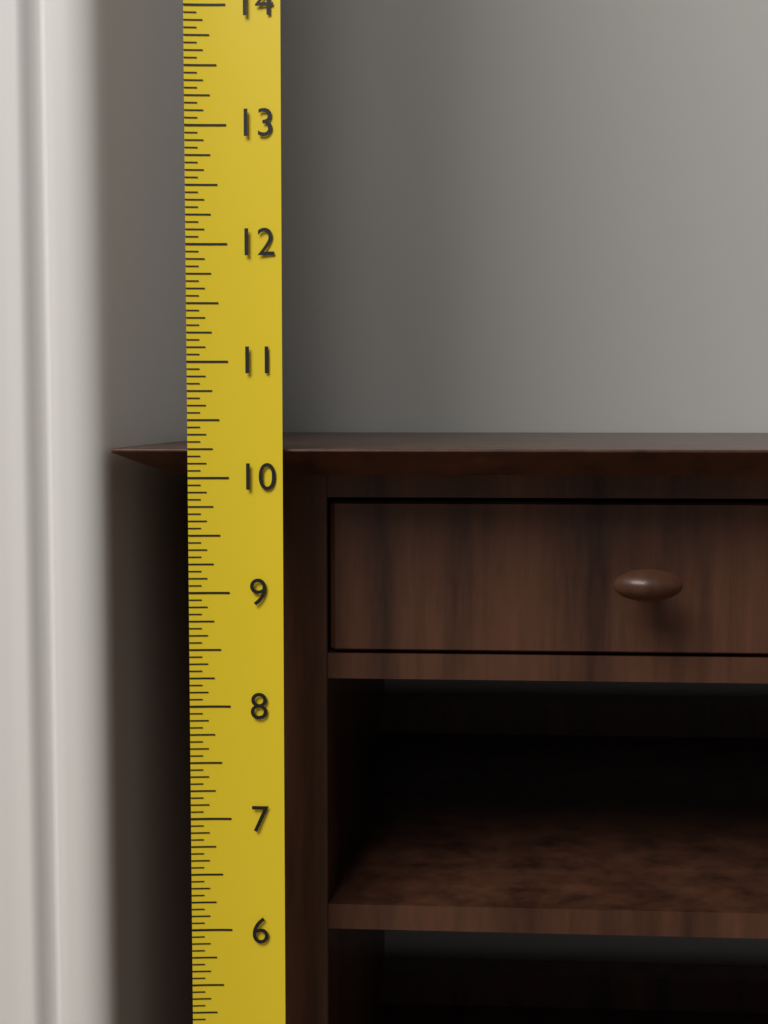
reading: 10.2500 (no unit)
